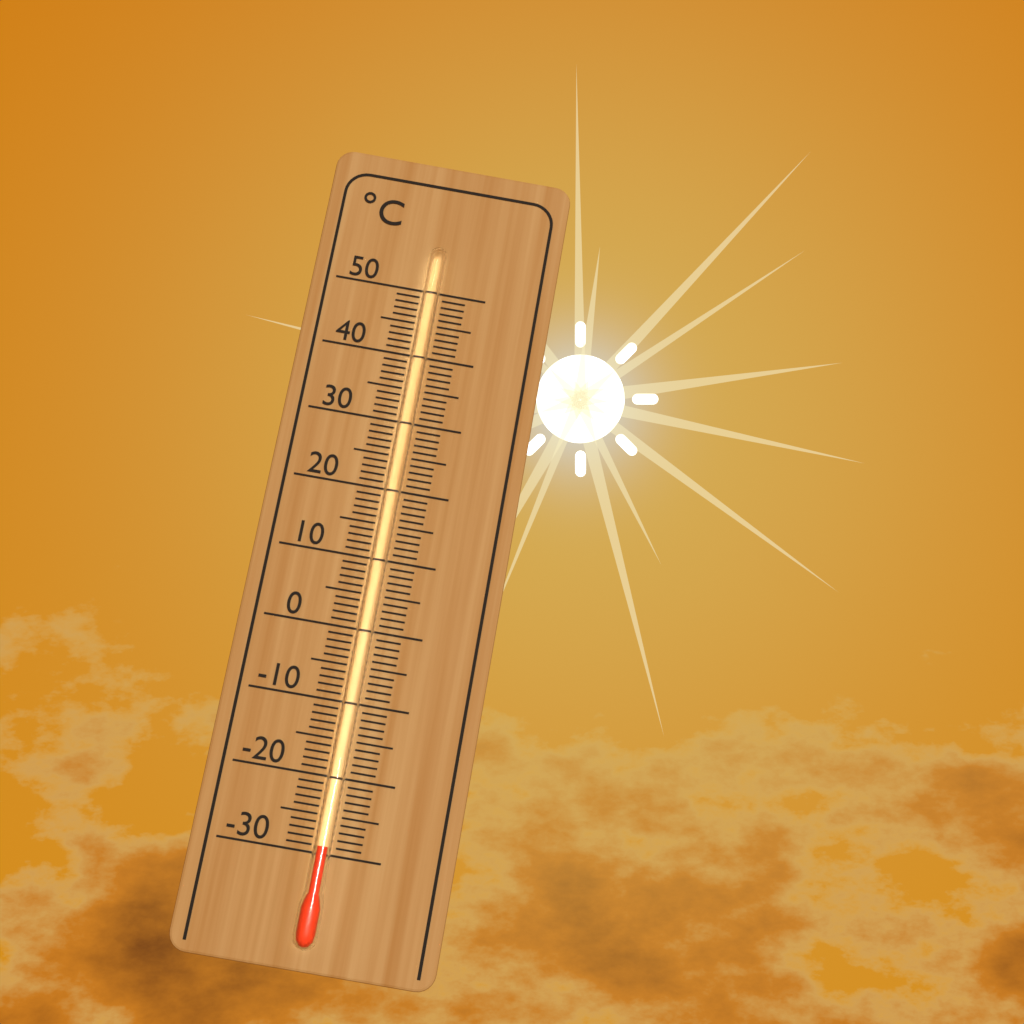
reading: -29 °C
